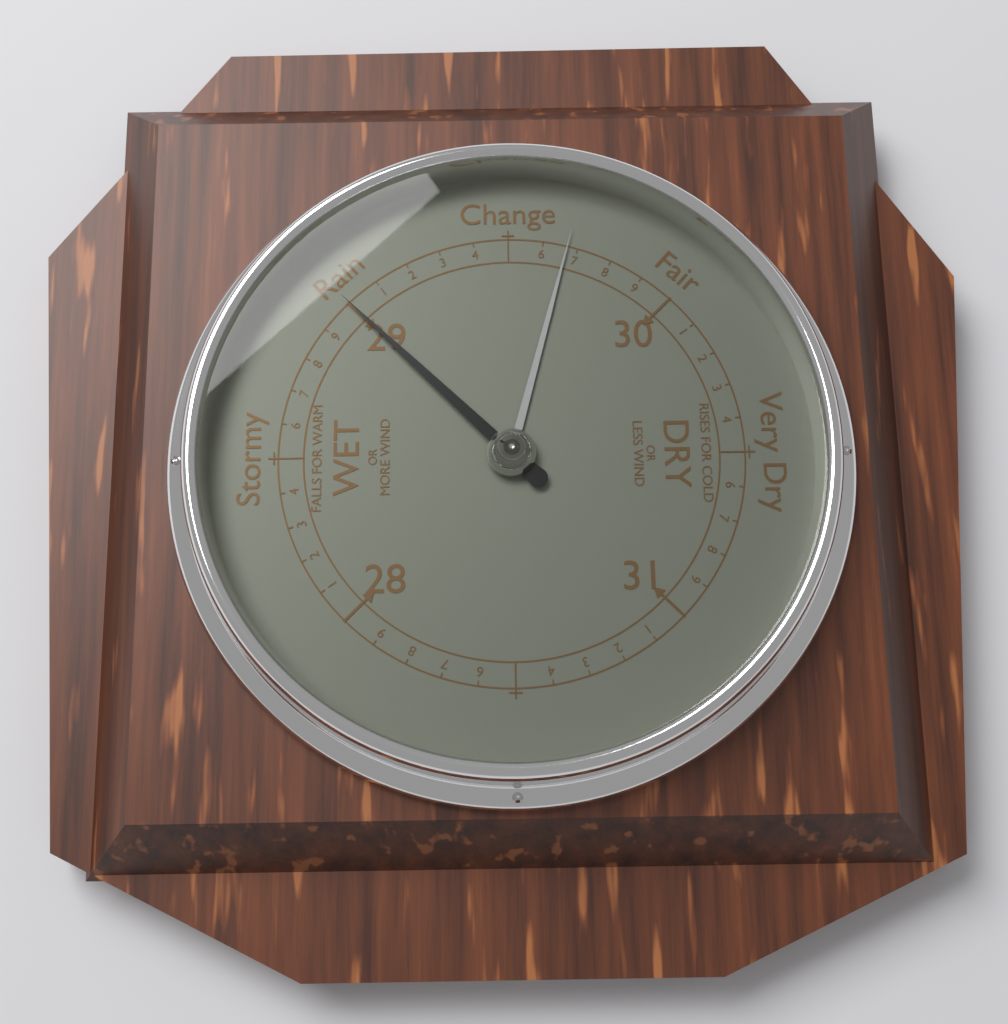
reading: 29.0 inHg
